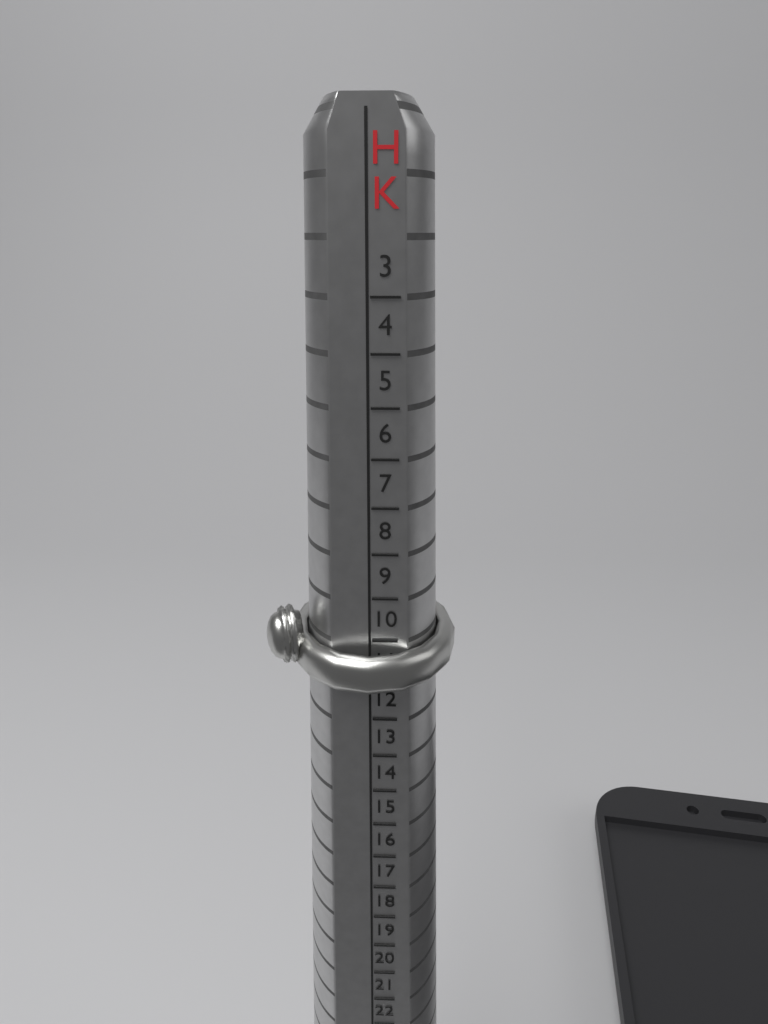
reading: 11 HK
